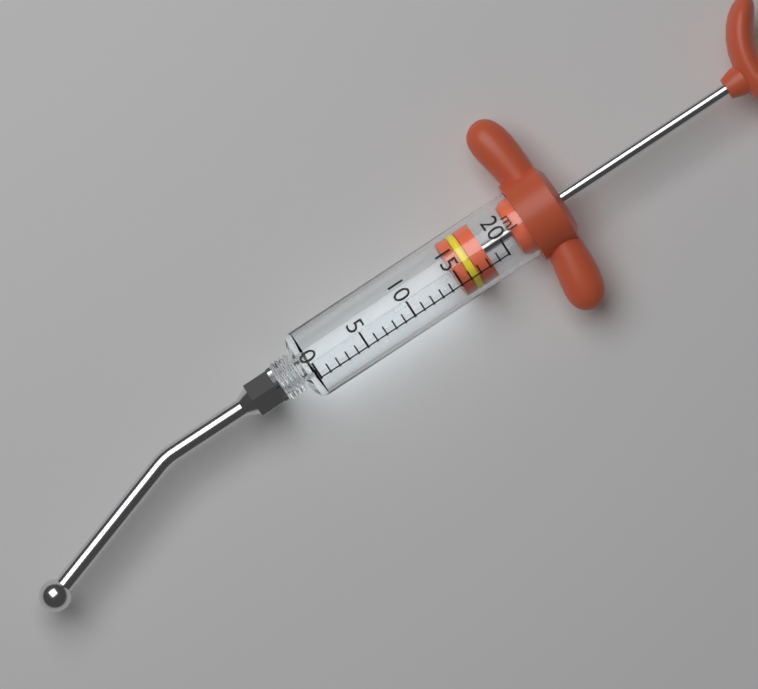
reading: 15 ml
